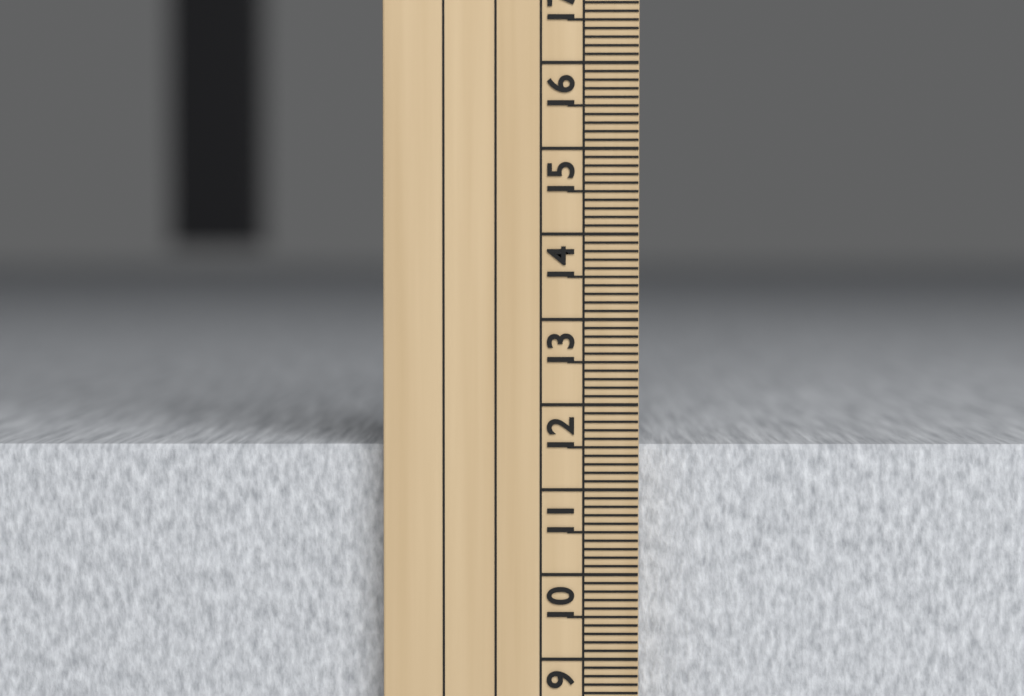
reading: 11.5 cm
